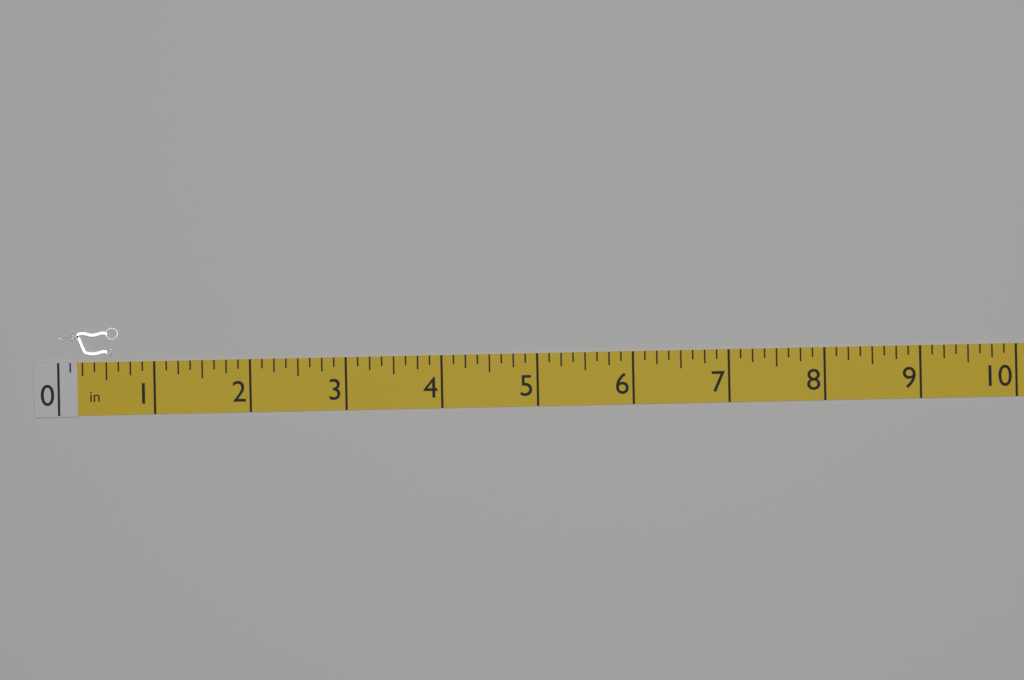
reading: 0.625 in
